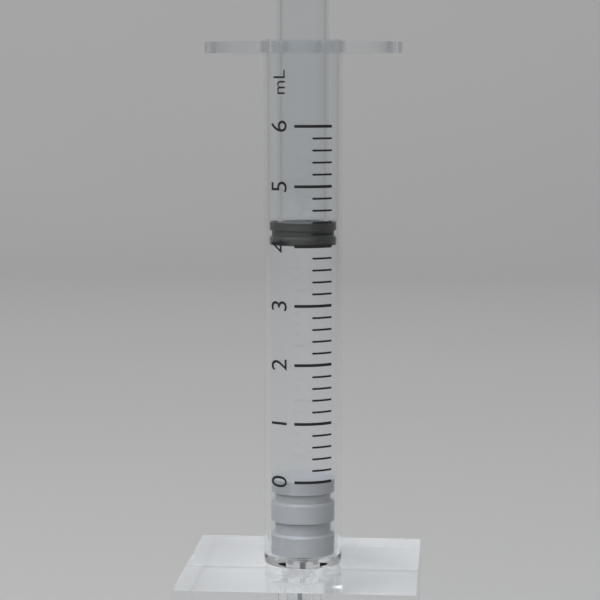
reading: 4.0 mL
